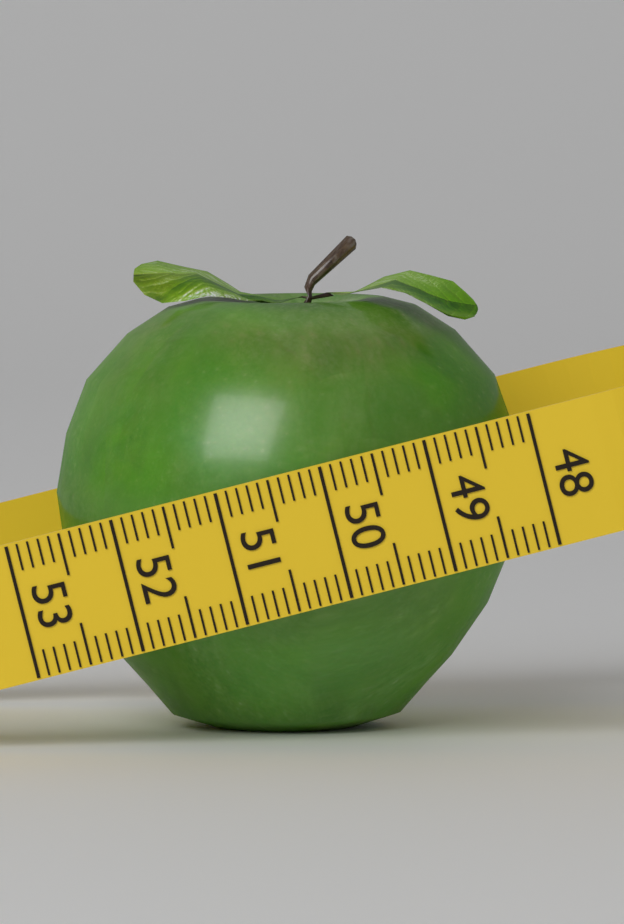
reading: 52.4 (no unit)
